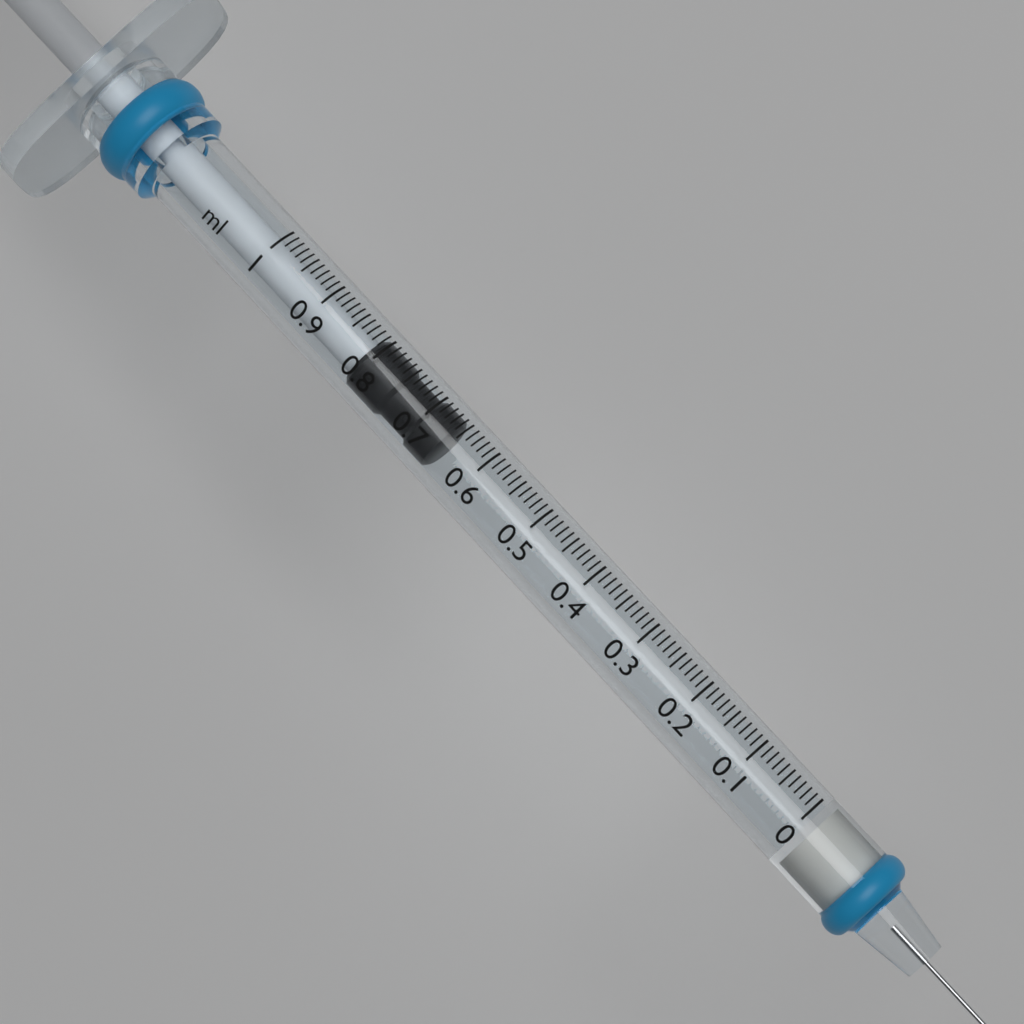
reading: 0.66 ml
